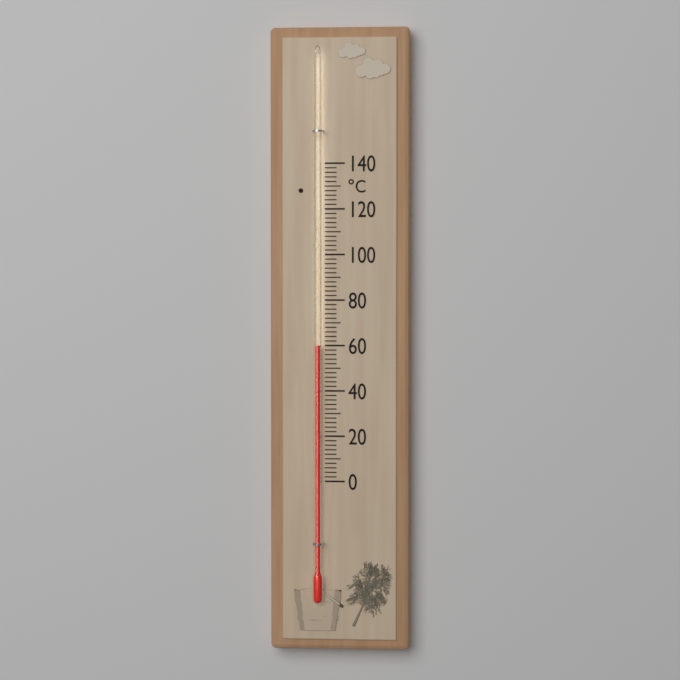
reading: 60 °C
